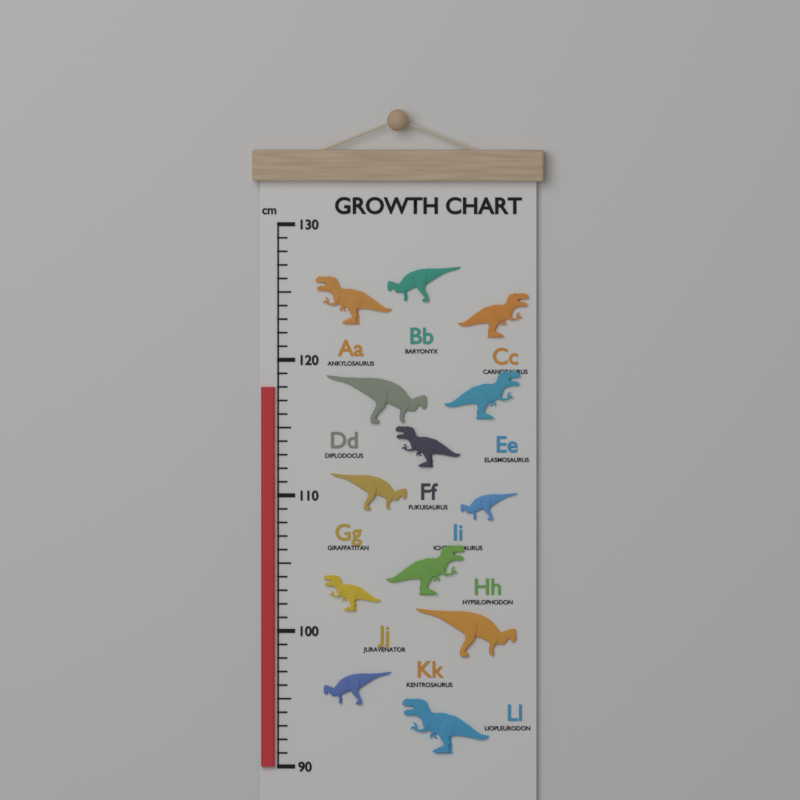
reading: 118 cm
